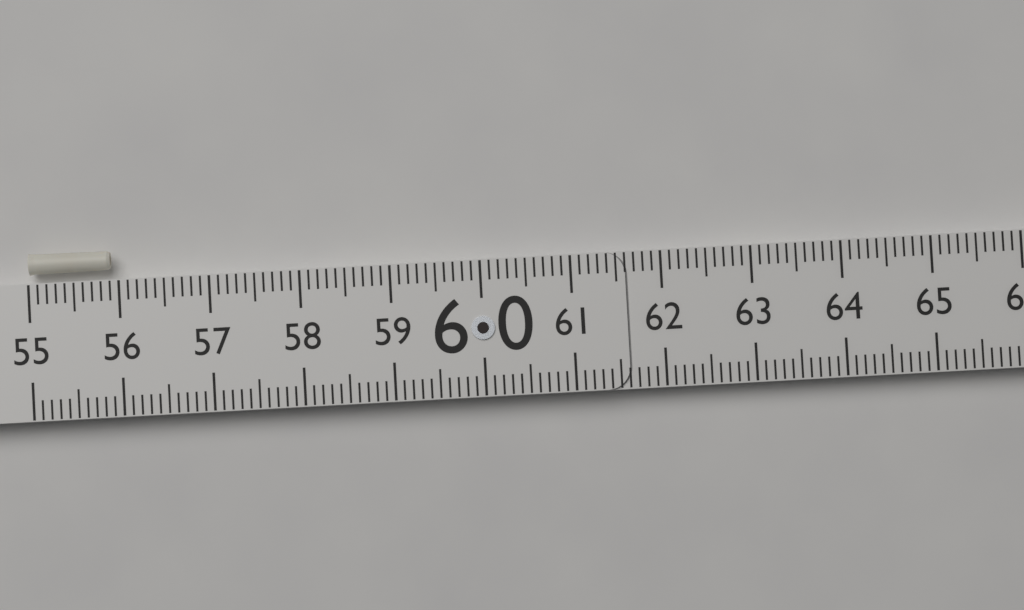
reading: 55.9 (no unit)
